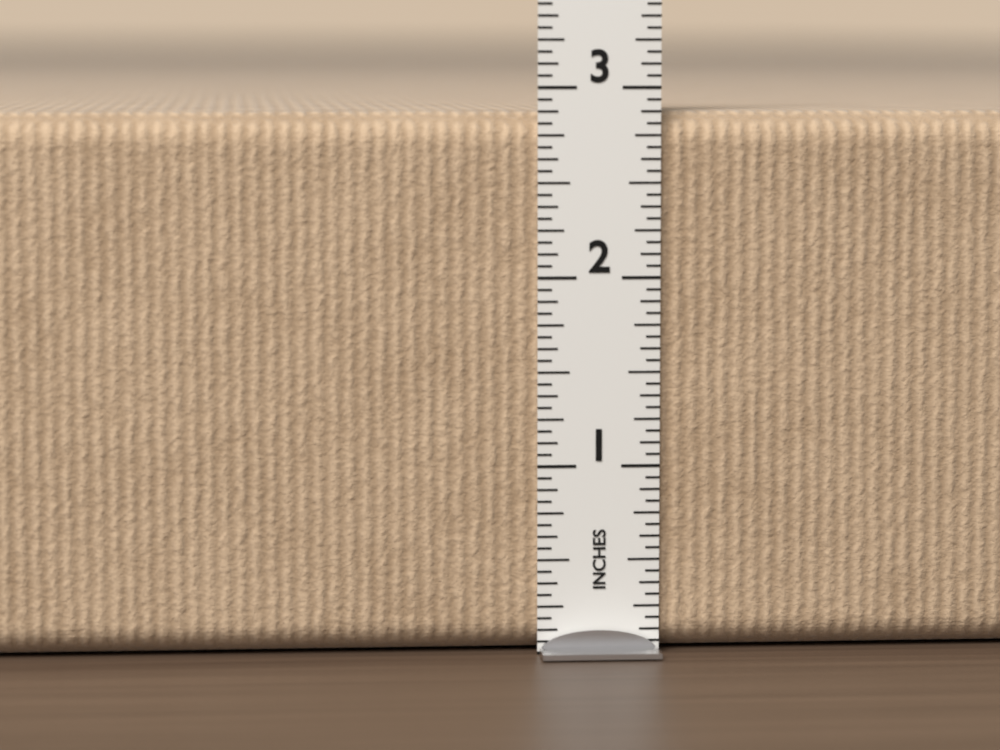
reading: 2.8750 in
